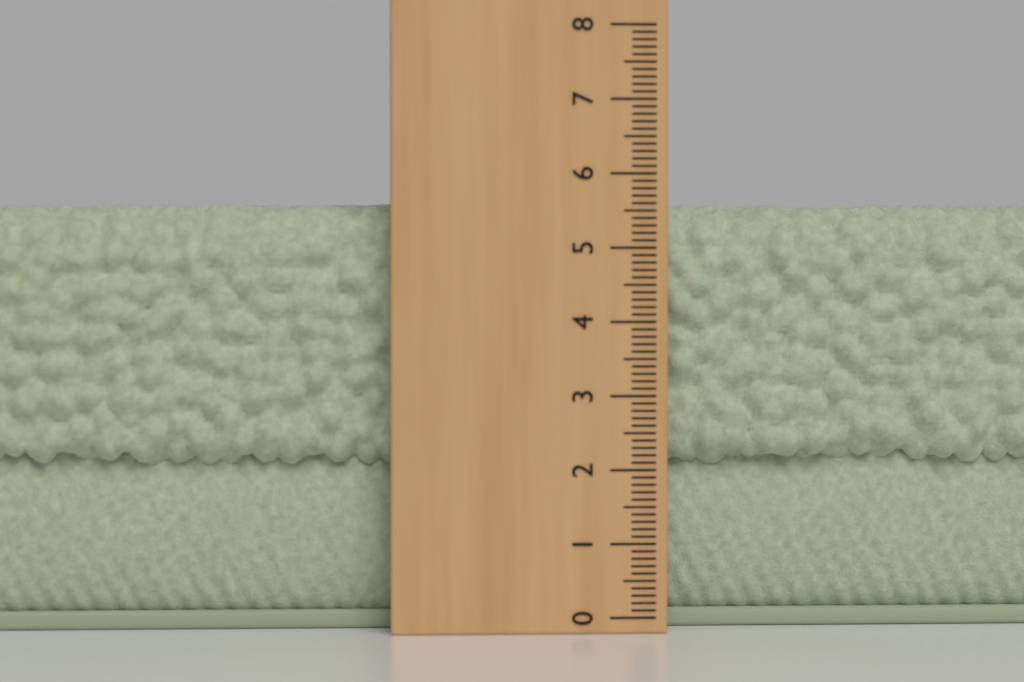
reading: 5.6 (no unit)
